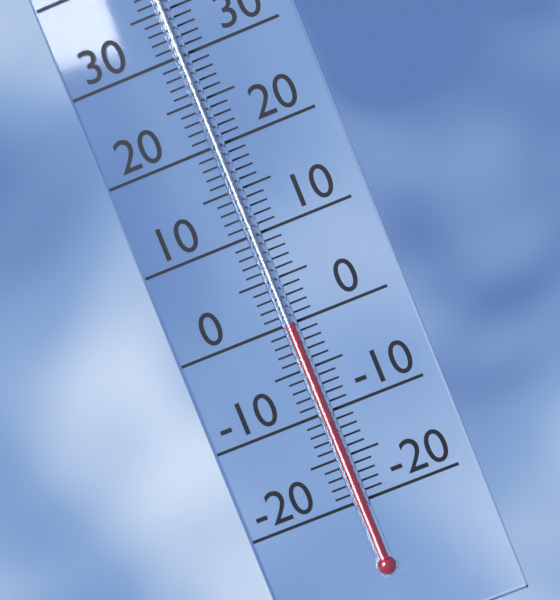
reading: 0 °C
